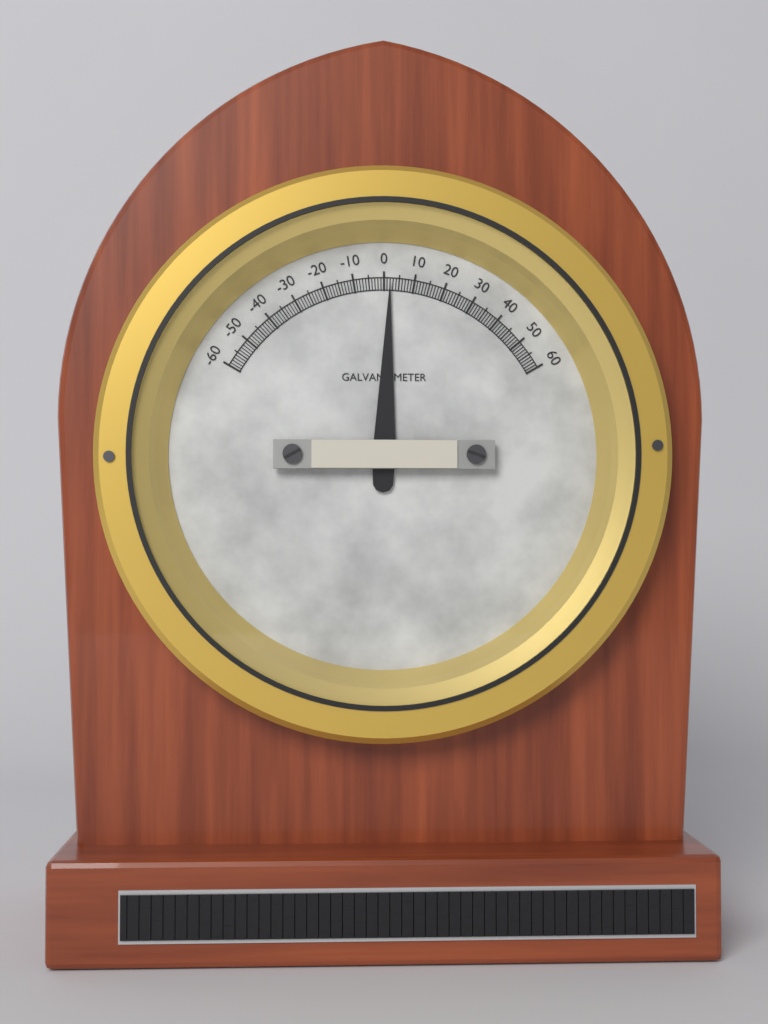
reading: 2 (no unit)
